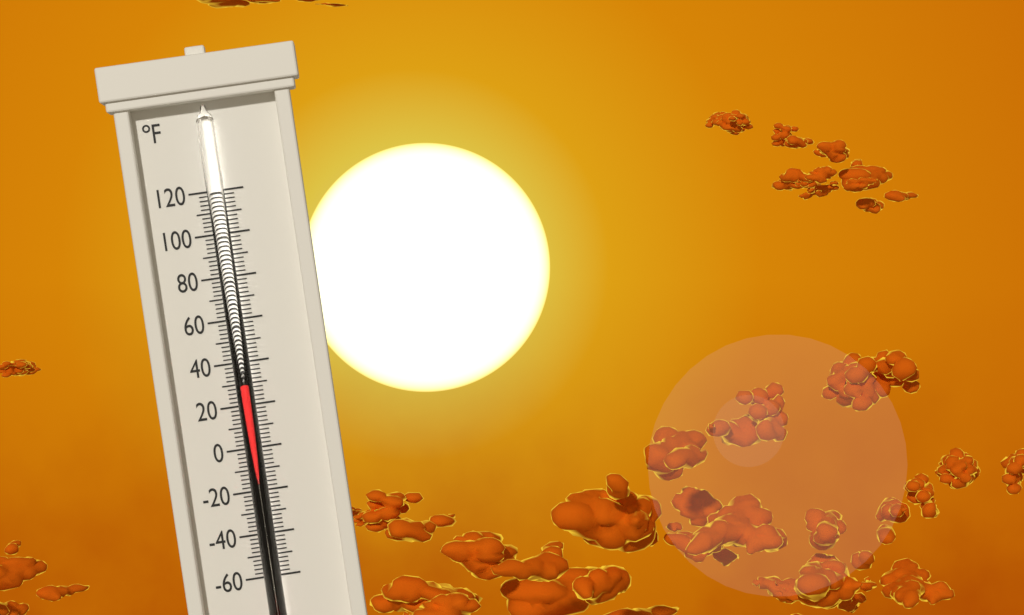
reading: 30 °F
